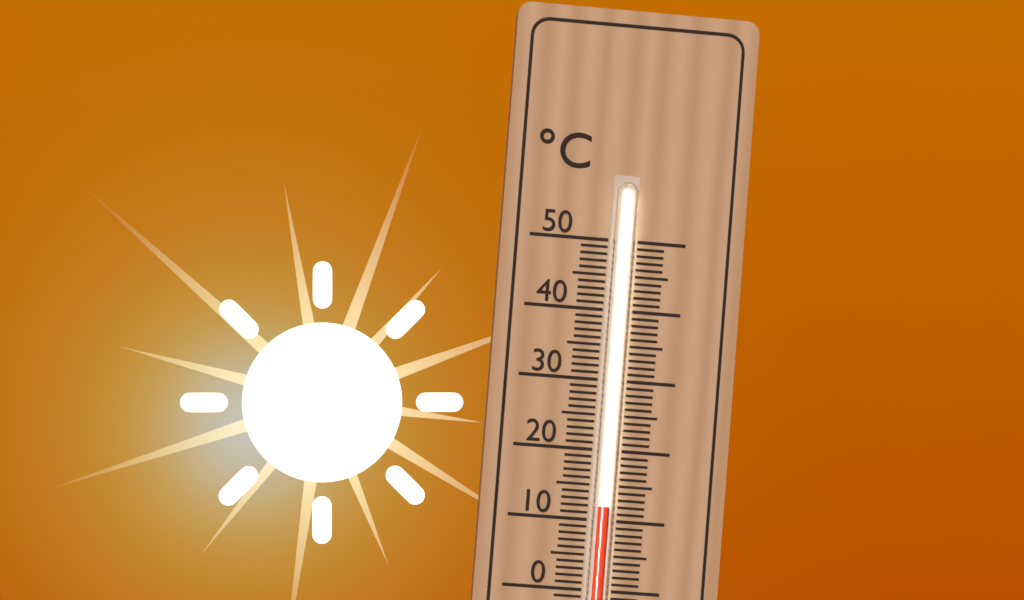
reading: 12 °C
